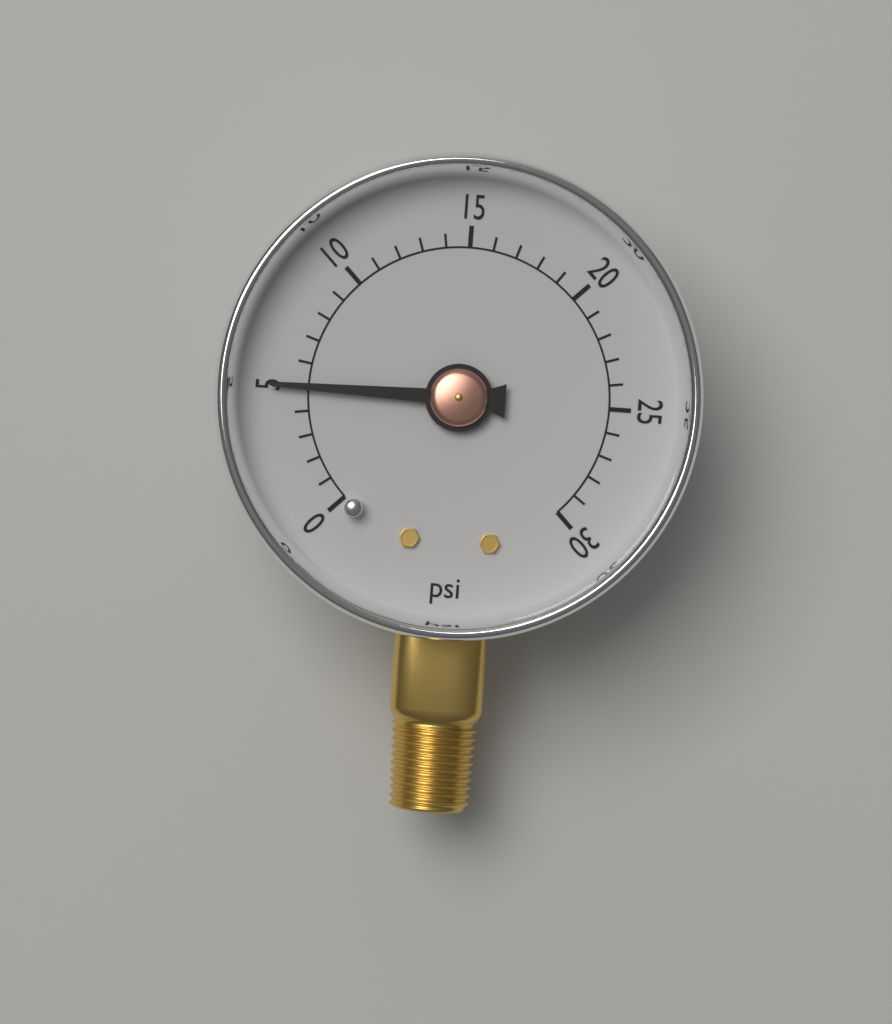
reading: 5 psi
